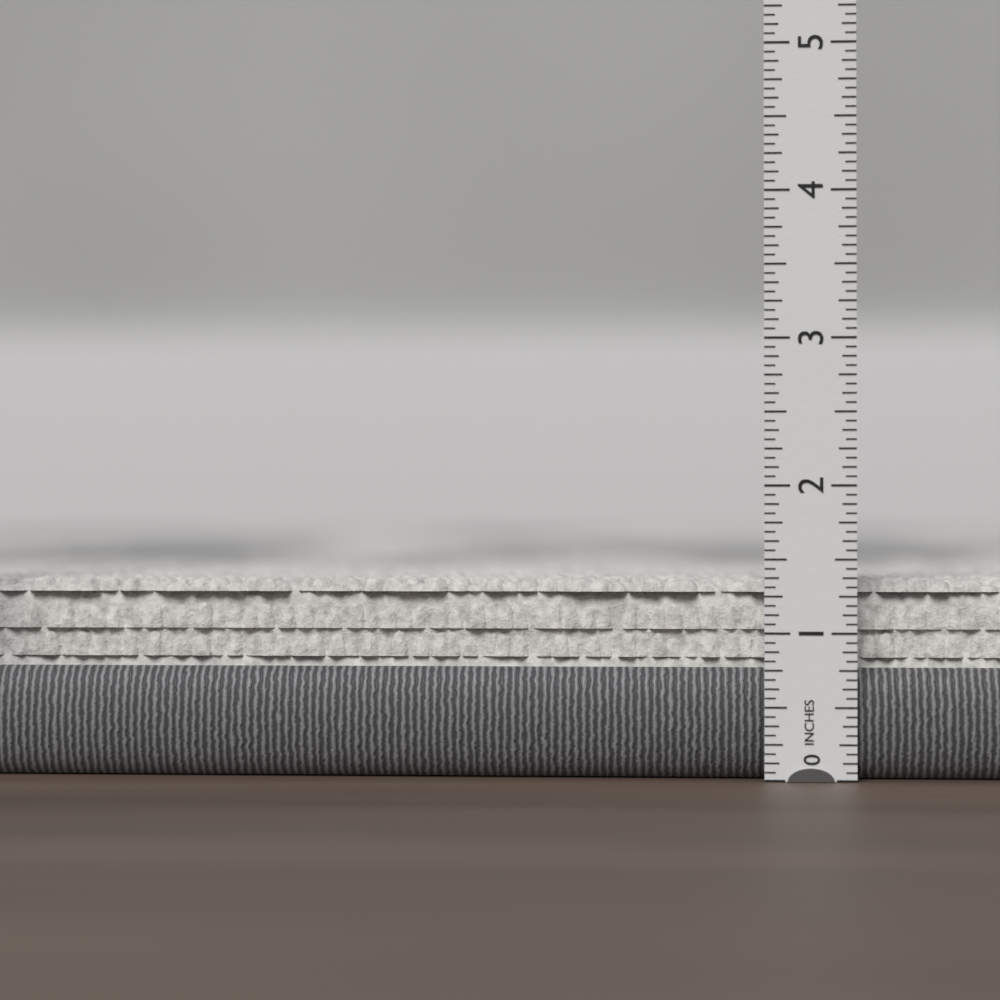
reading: 1.3750 in
